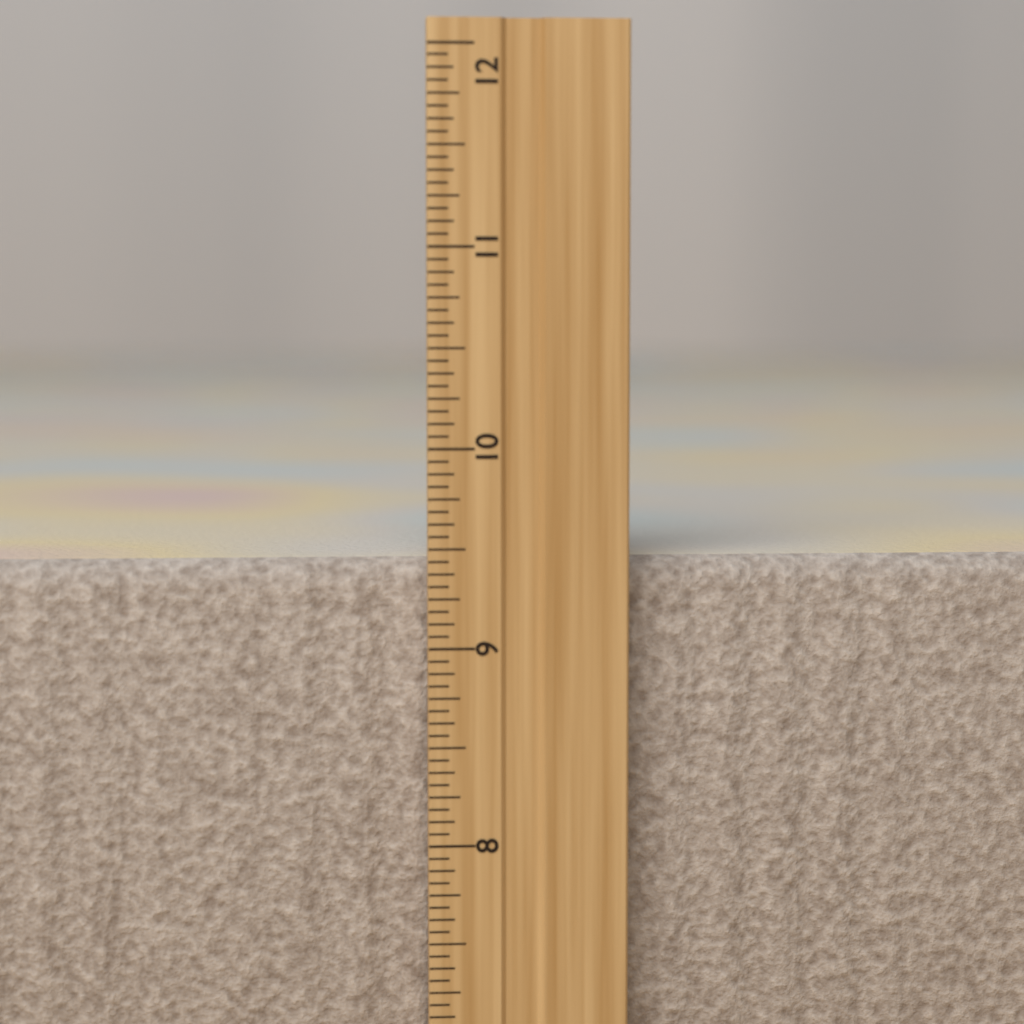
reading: 9.4375 inch
